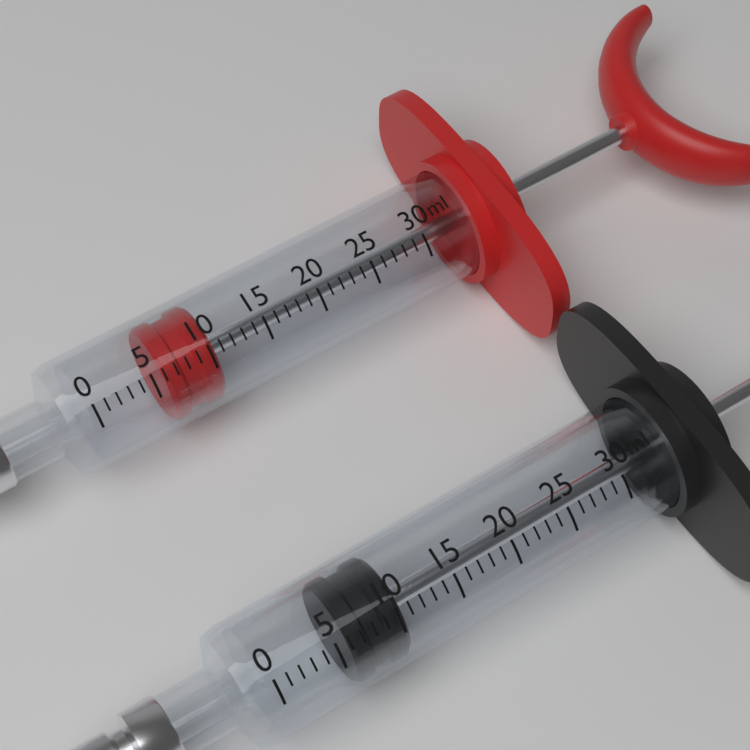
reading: 6 ml
